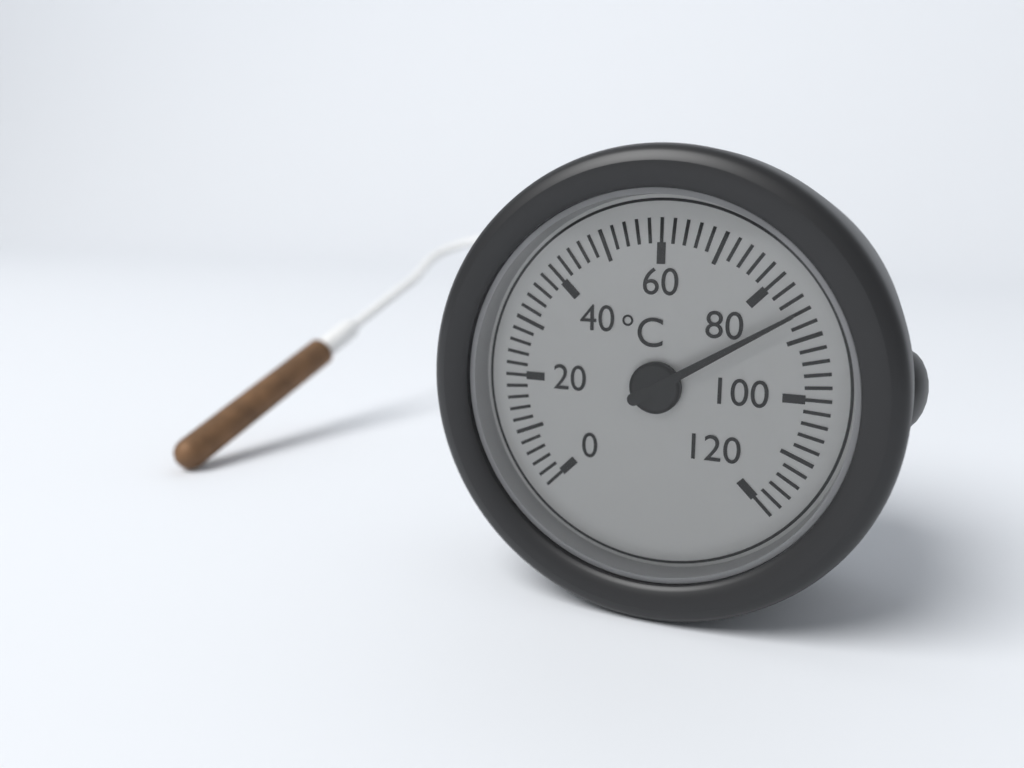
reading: 86 °C
